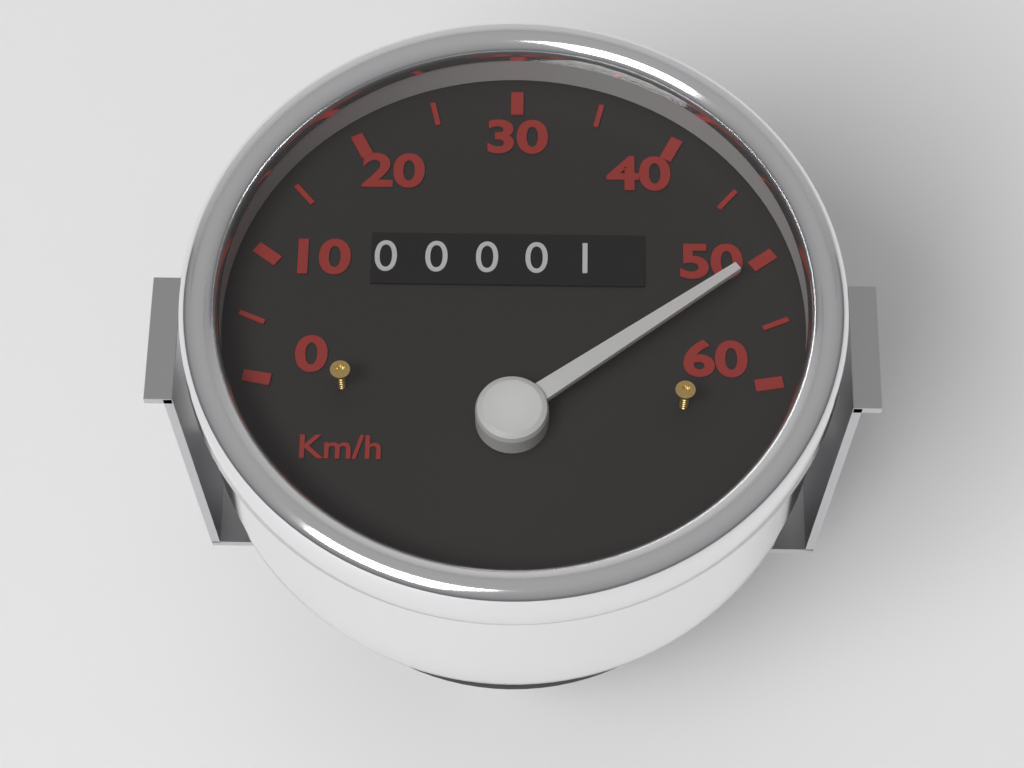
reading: 50 km/h
